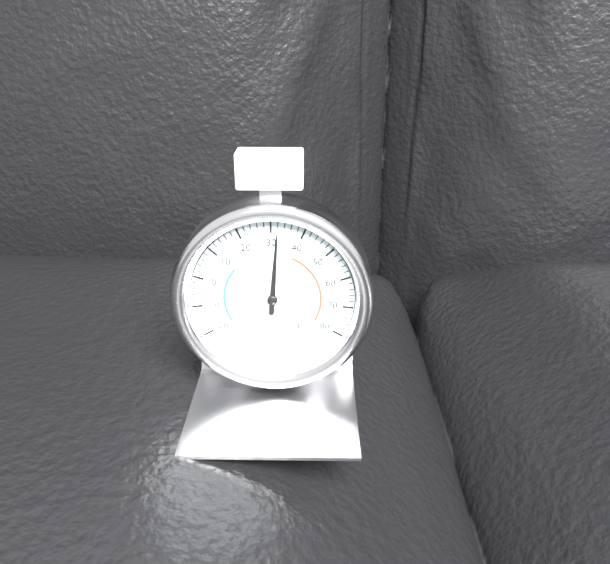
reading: 32 °F
